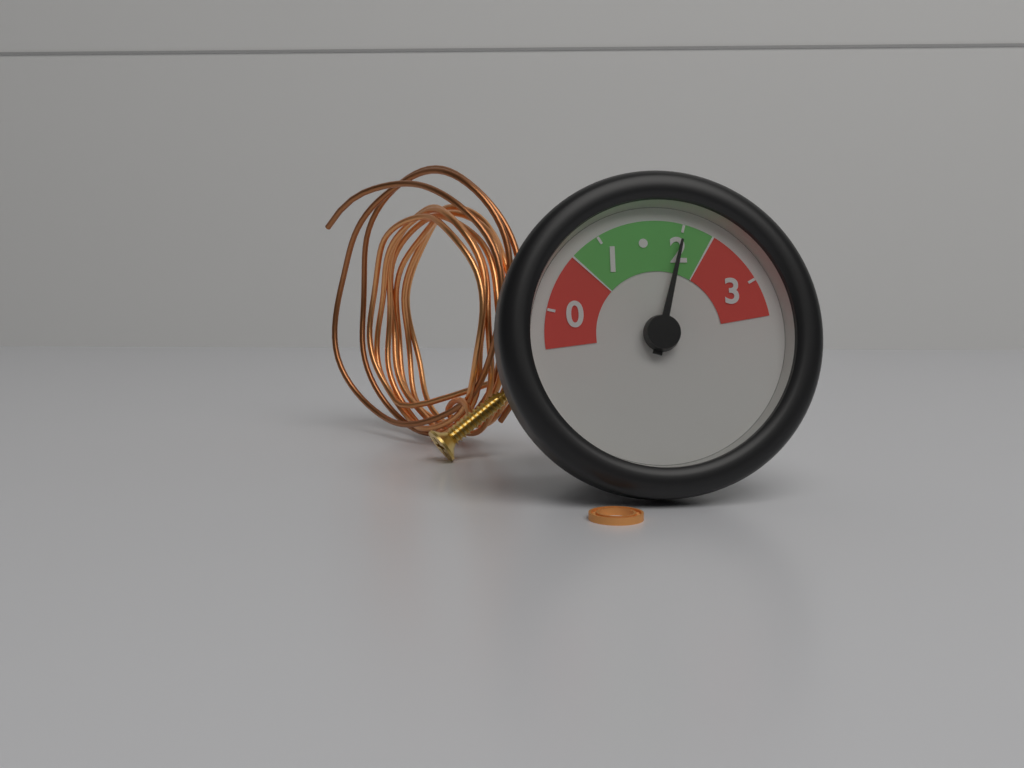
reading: 2 (no unit)
